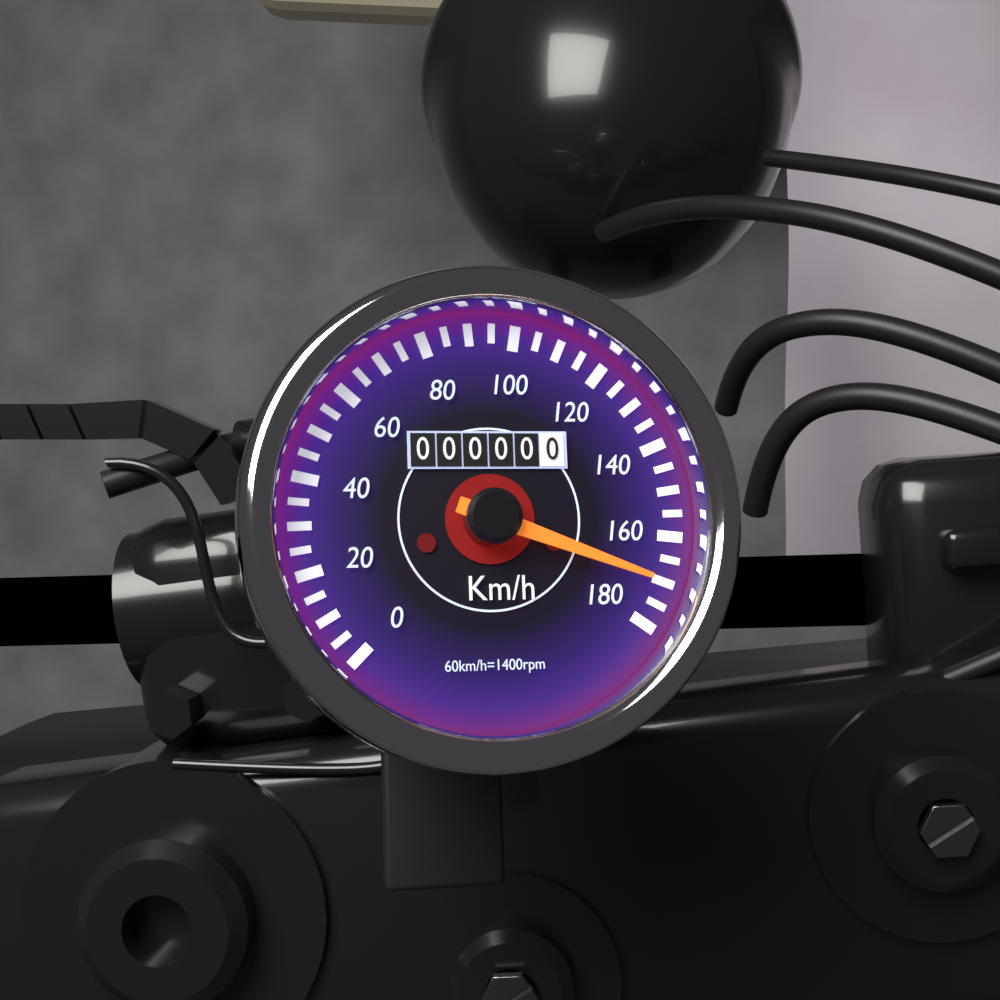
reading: 170 km/h
